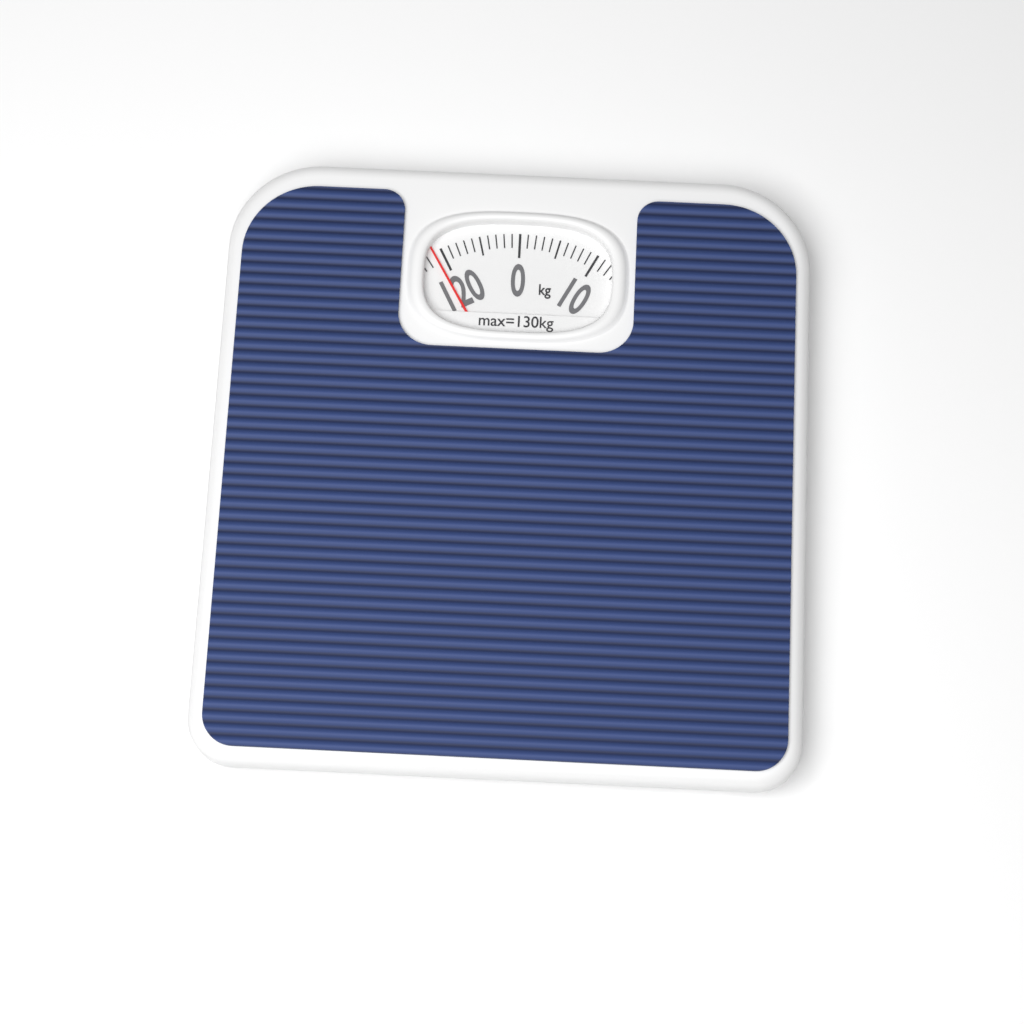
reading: 119 kg
